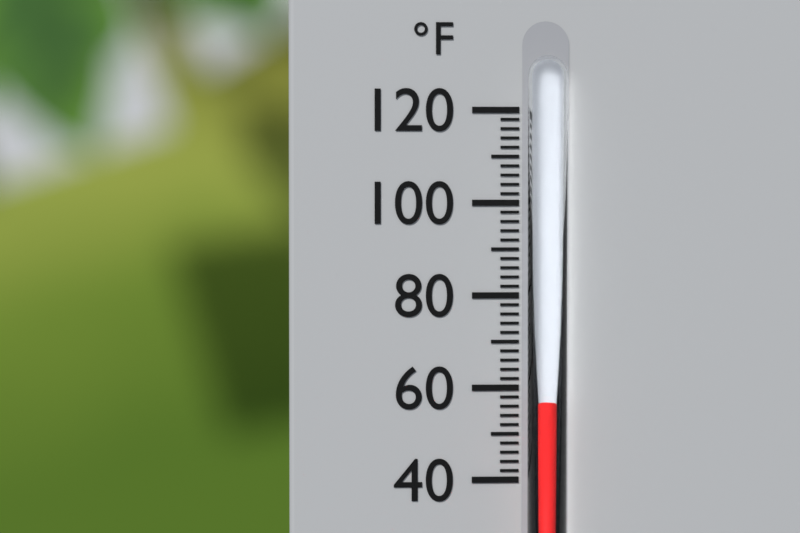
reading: 58 °F
